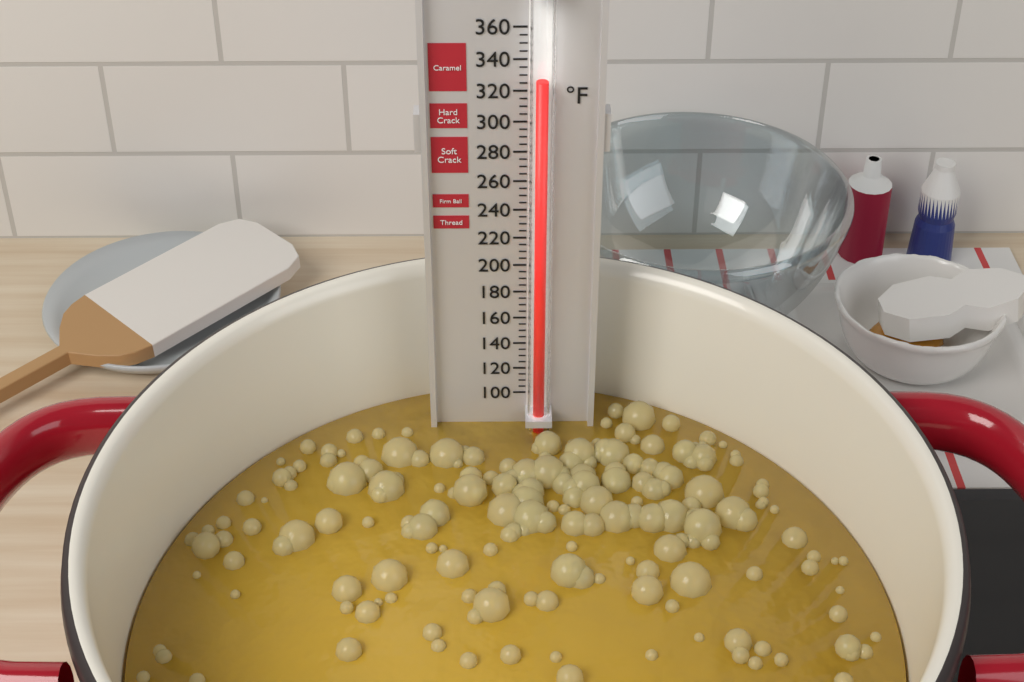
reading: 330 °F
